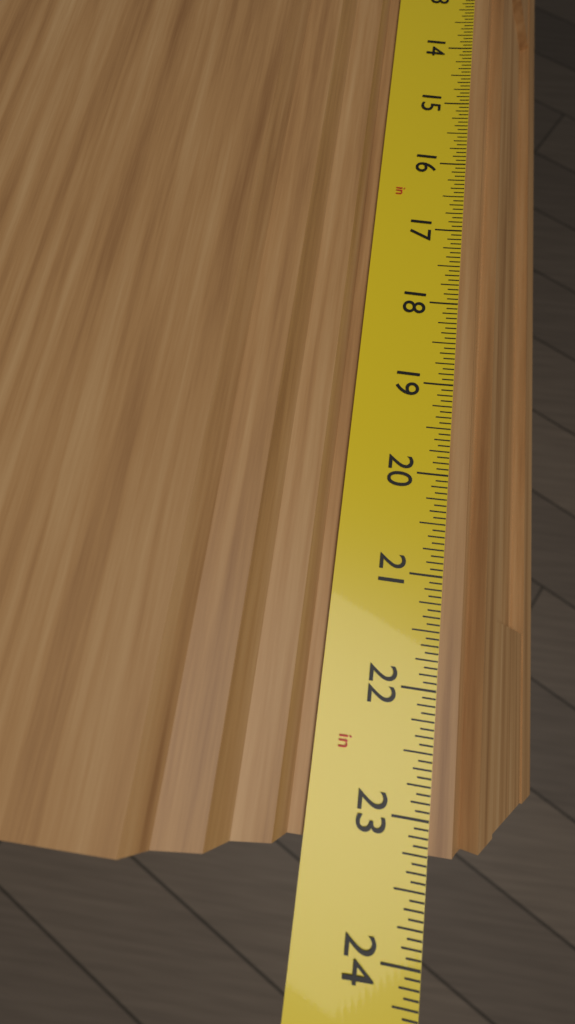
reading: 23.2500 in
